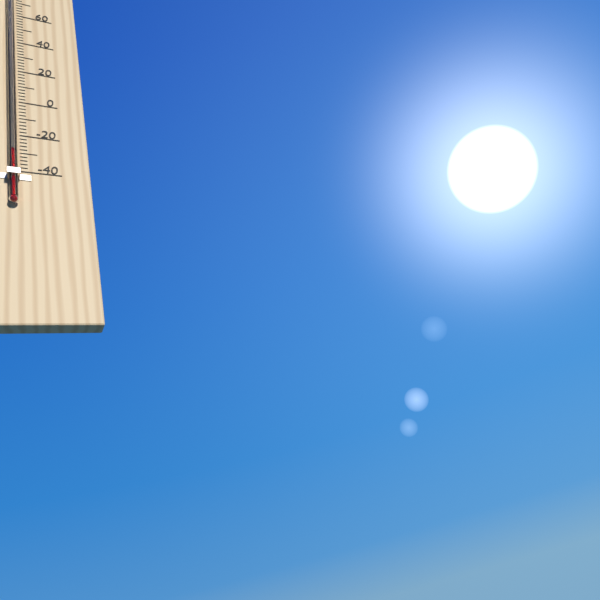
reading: -30 °F
